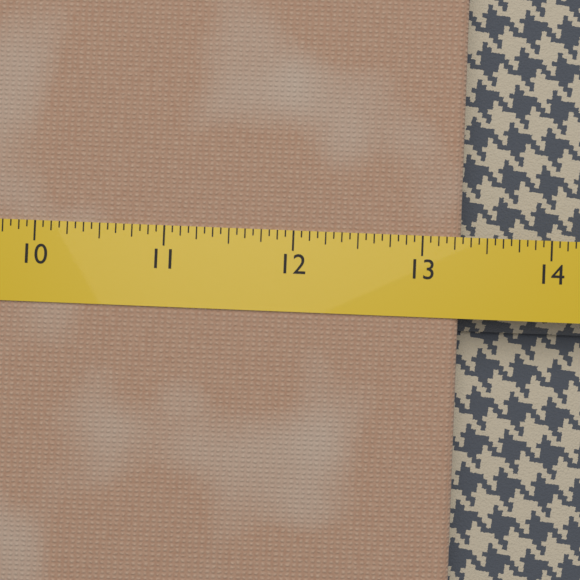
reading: 13.3125 (no unit)
